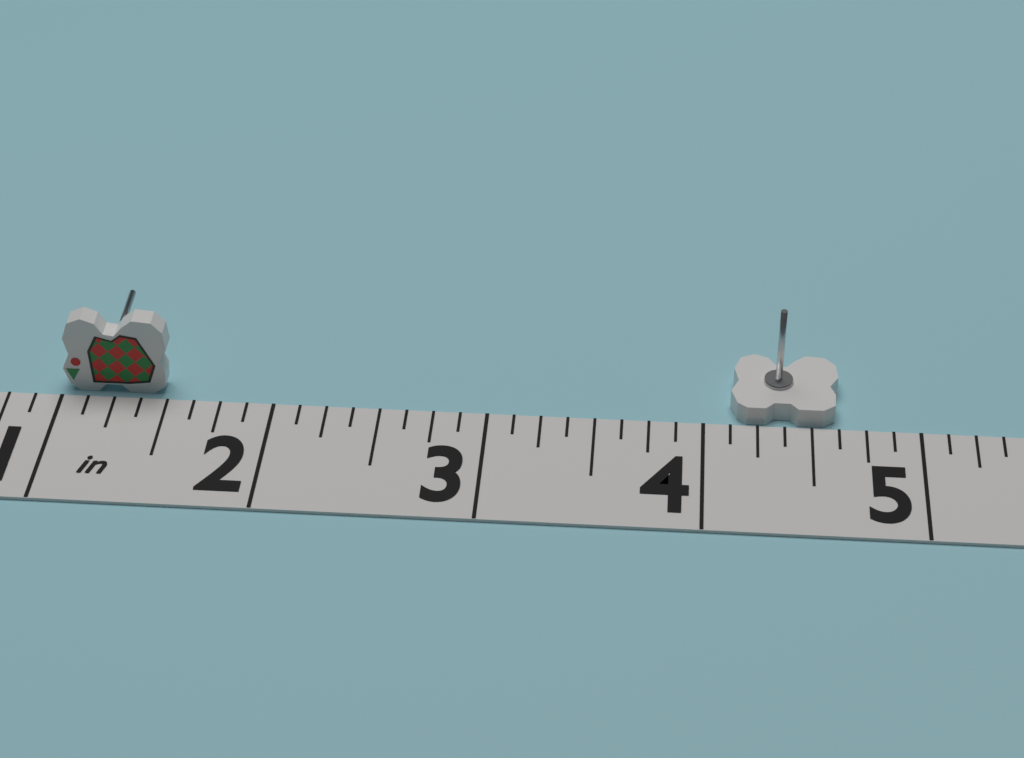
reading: 4.625 in
